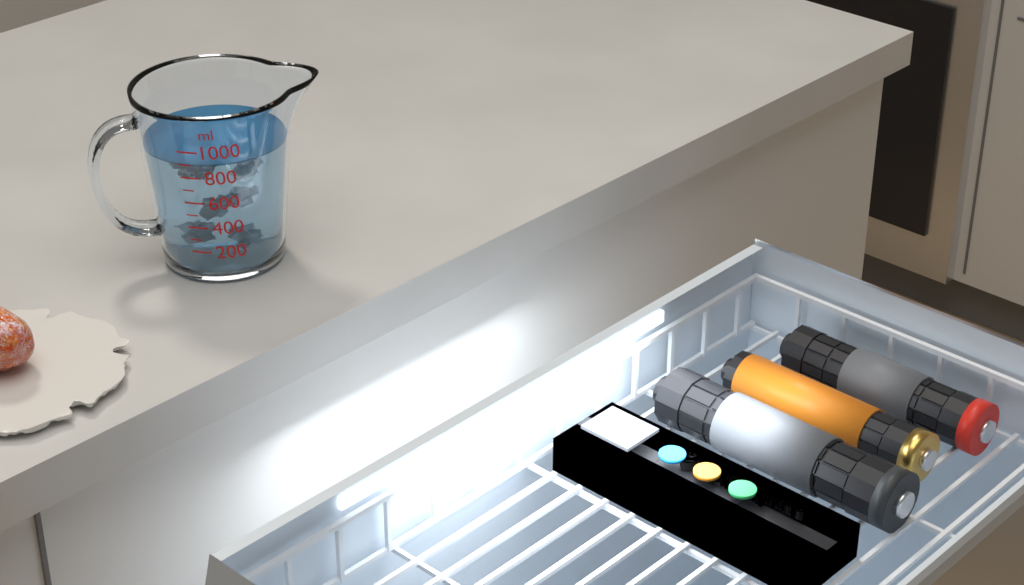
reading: 900 ml
